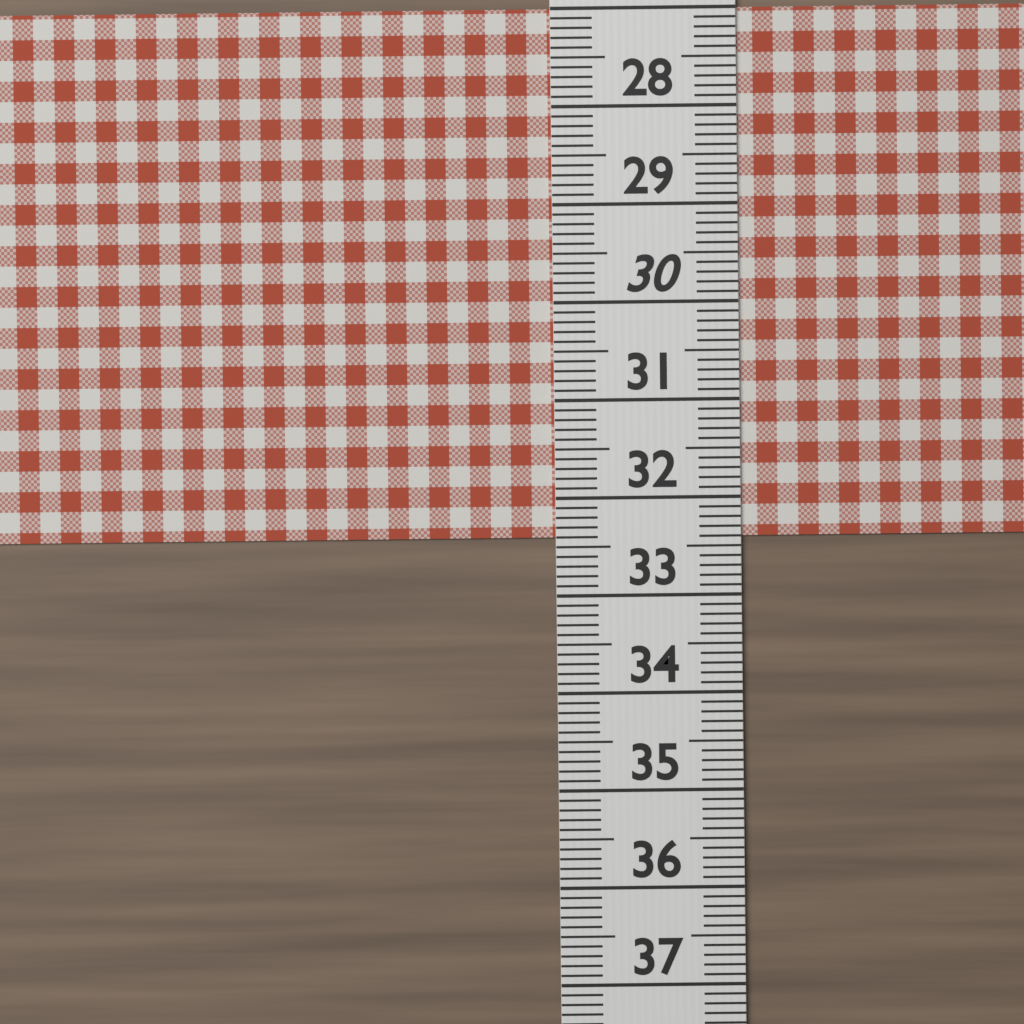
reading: 32.4 (no unit)
